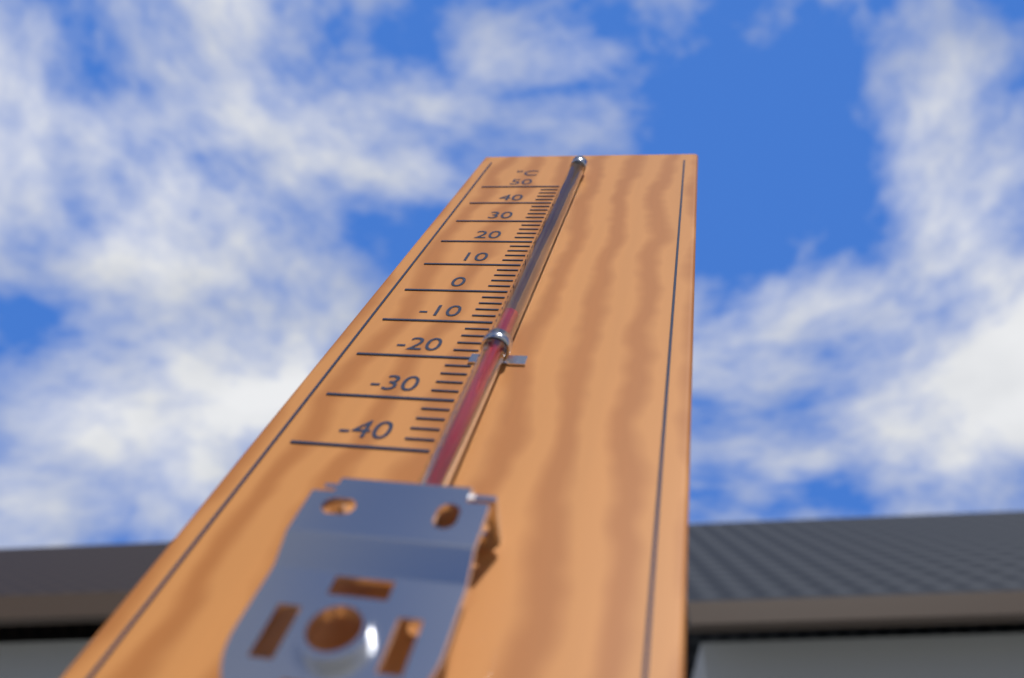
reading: -12 °C
